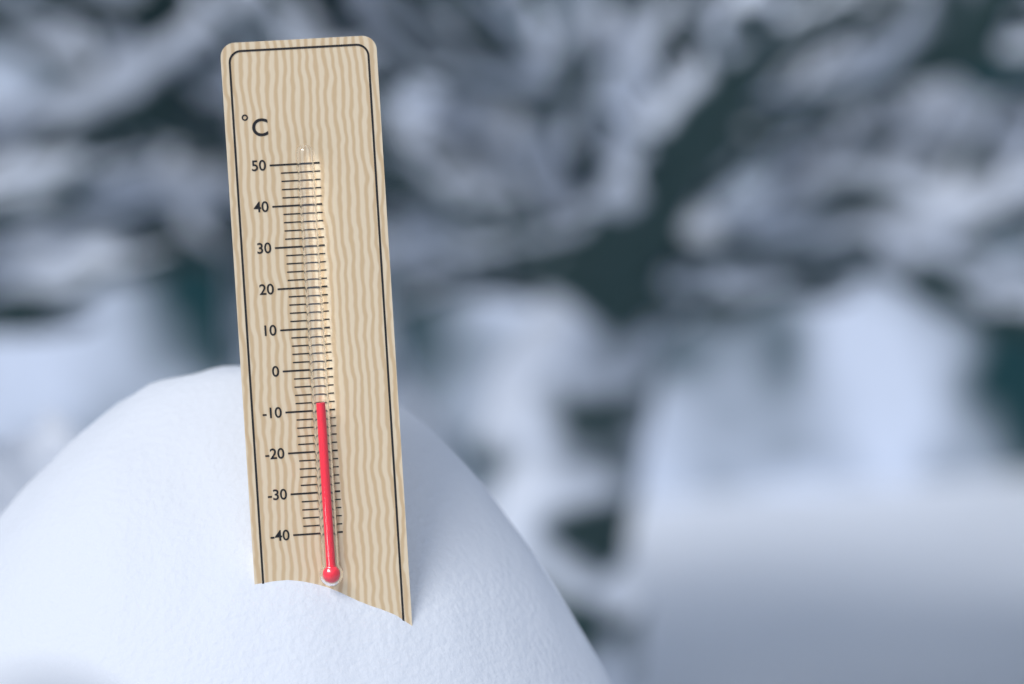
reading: -8 °C
